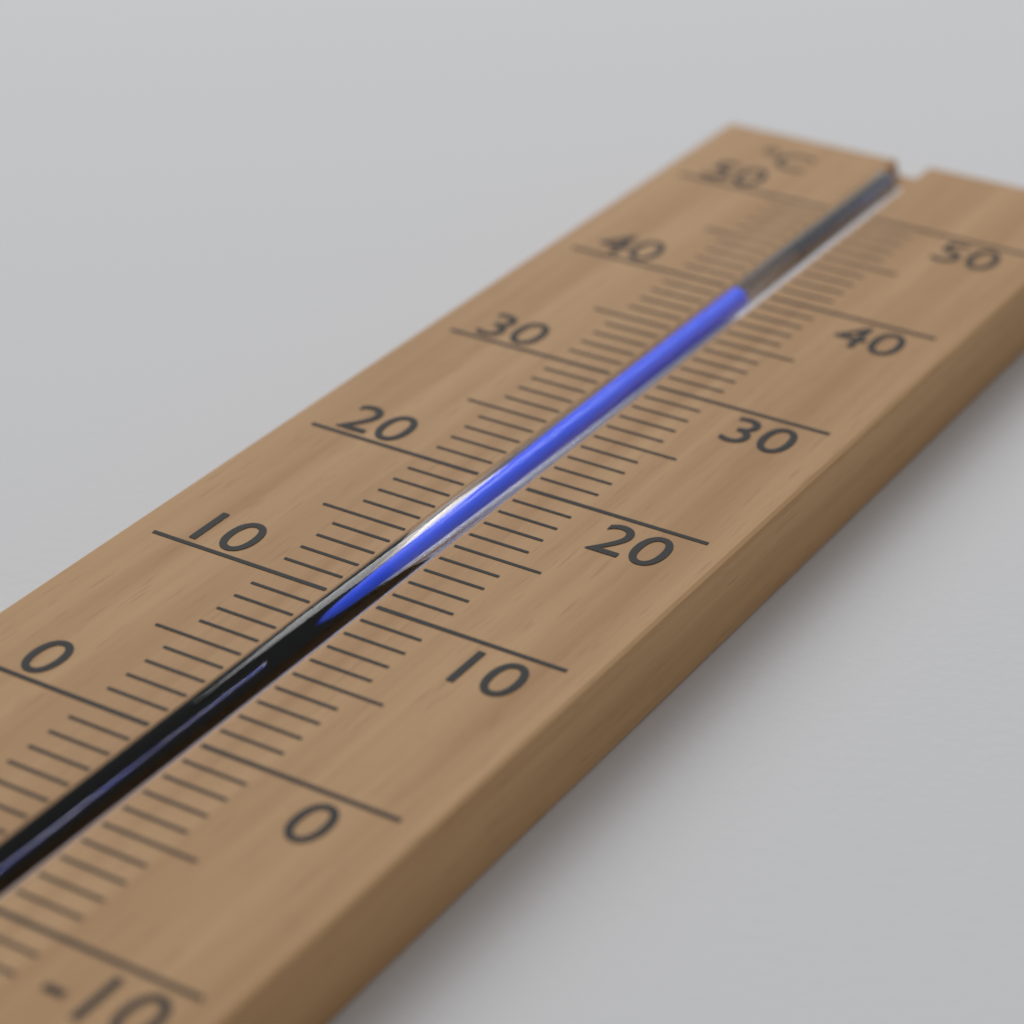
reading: 39 °C
